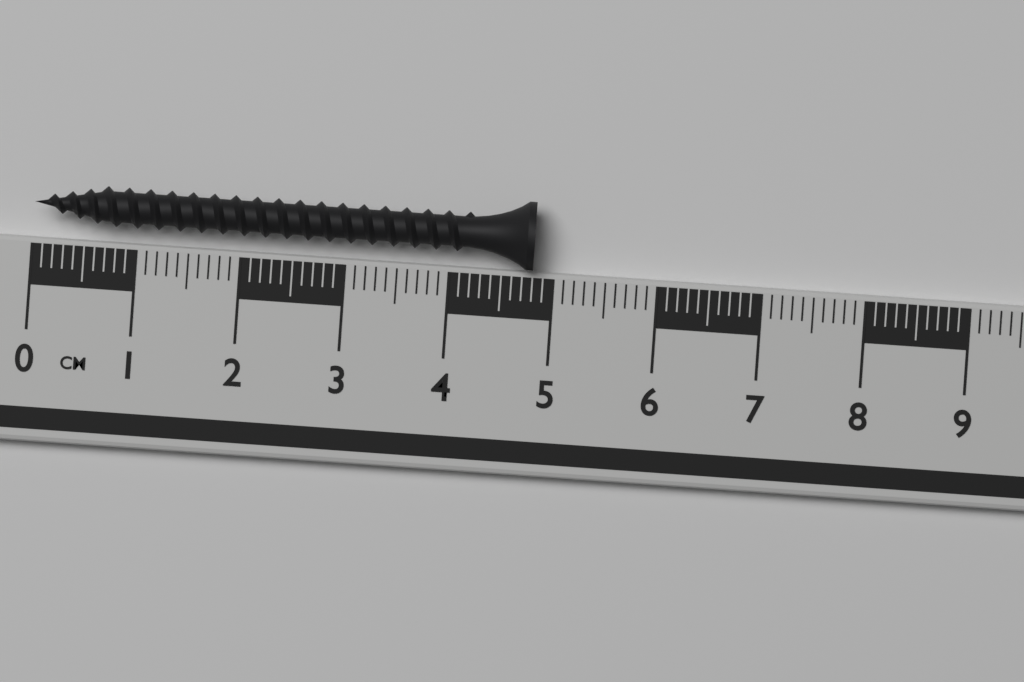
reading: 4.8 cm
